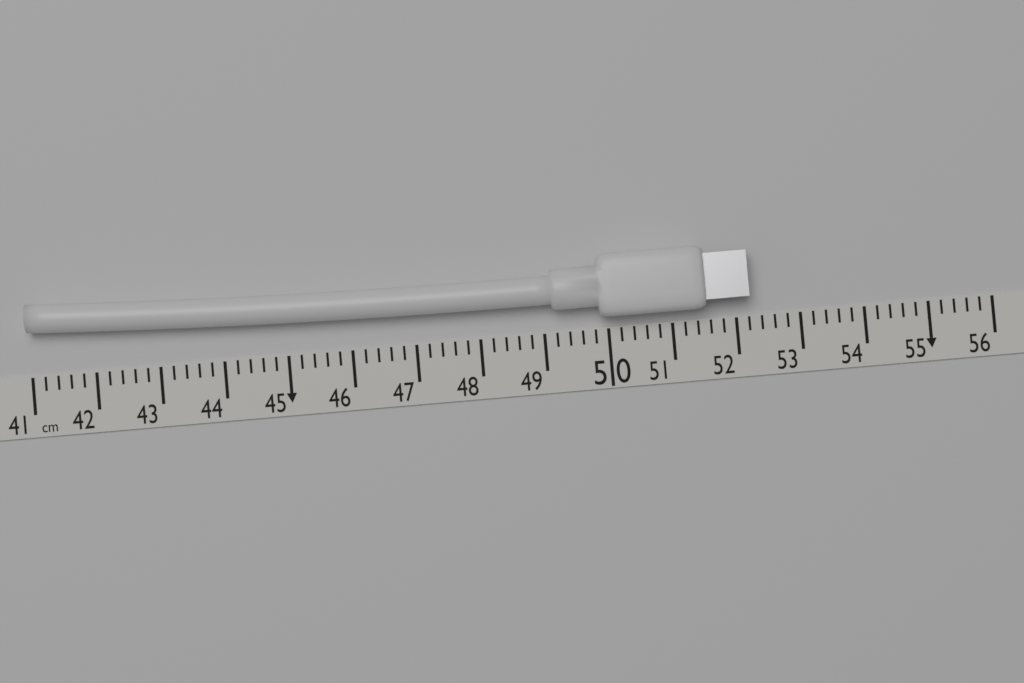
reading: 52.2 cm
